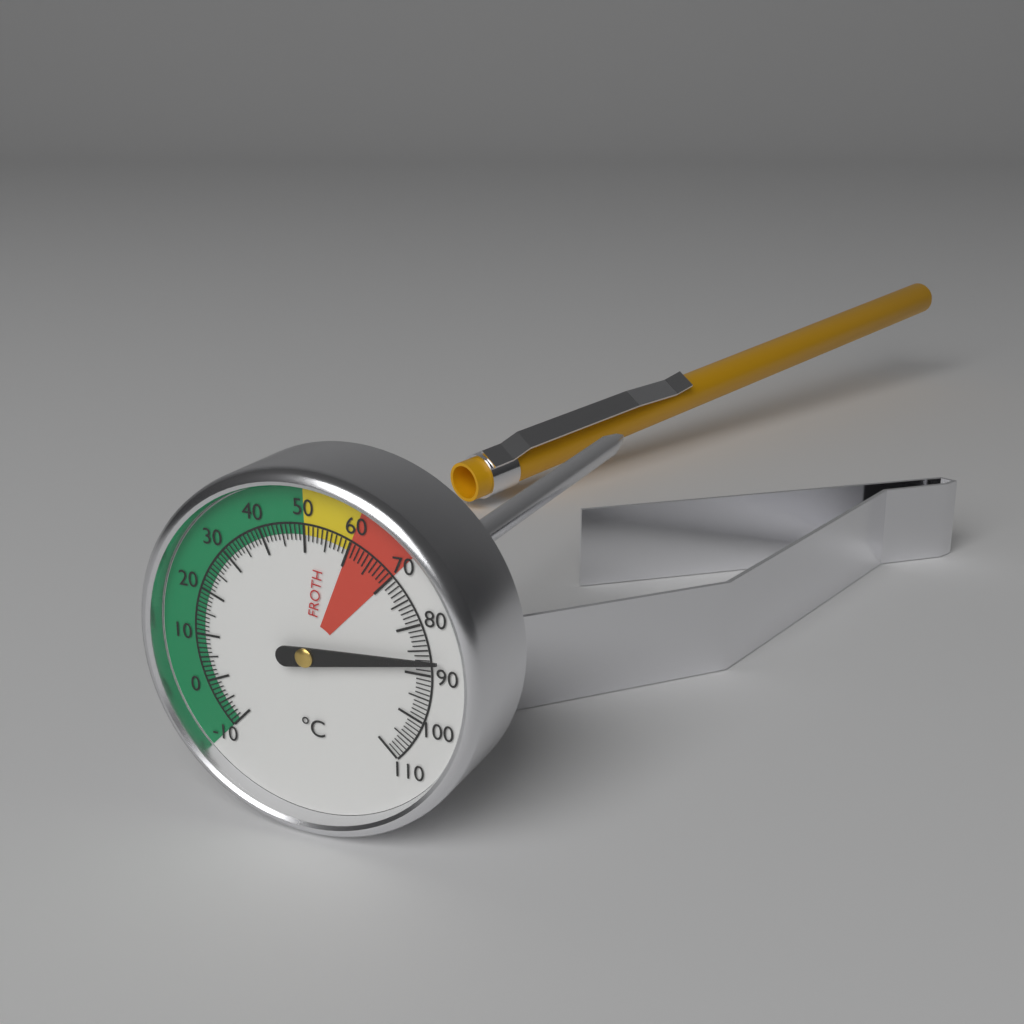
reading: 87 °C
